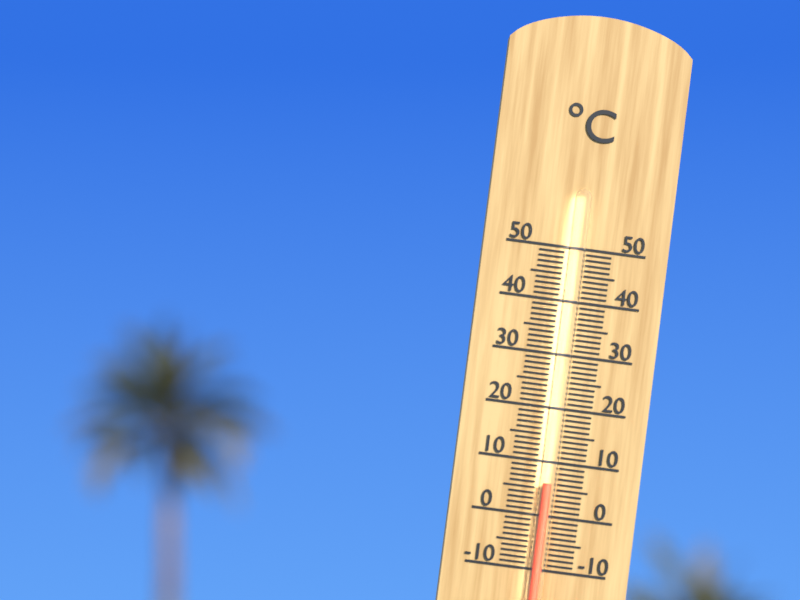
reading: 6 °C
